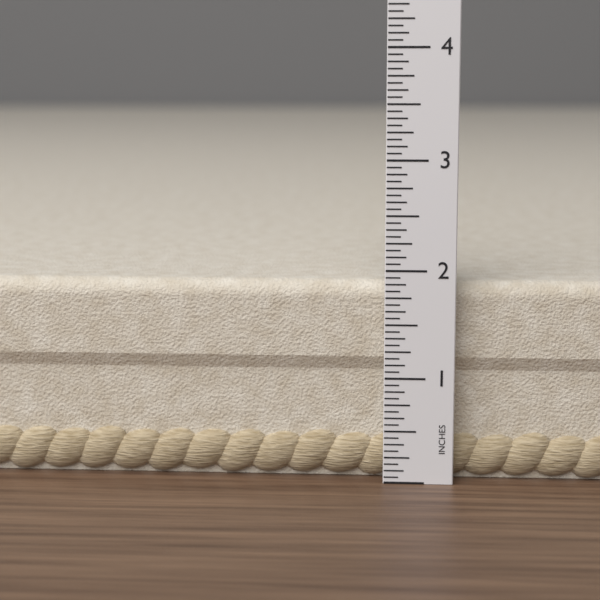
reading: 1.8750 in
